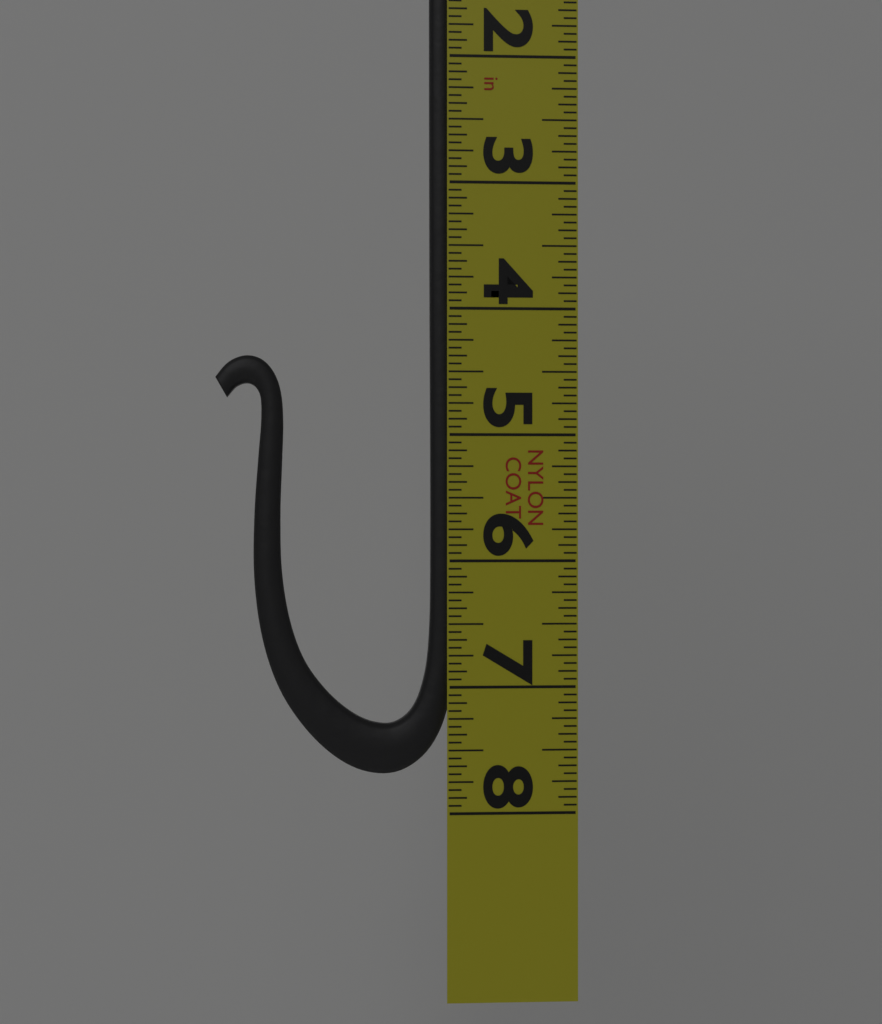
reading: 7.6875 in
